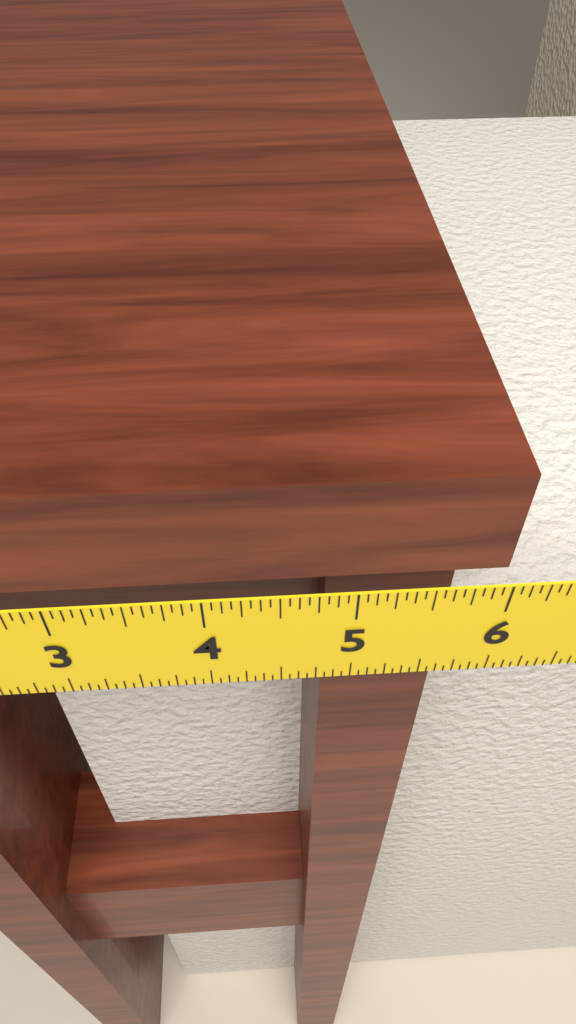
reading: 5.9375 in
